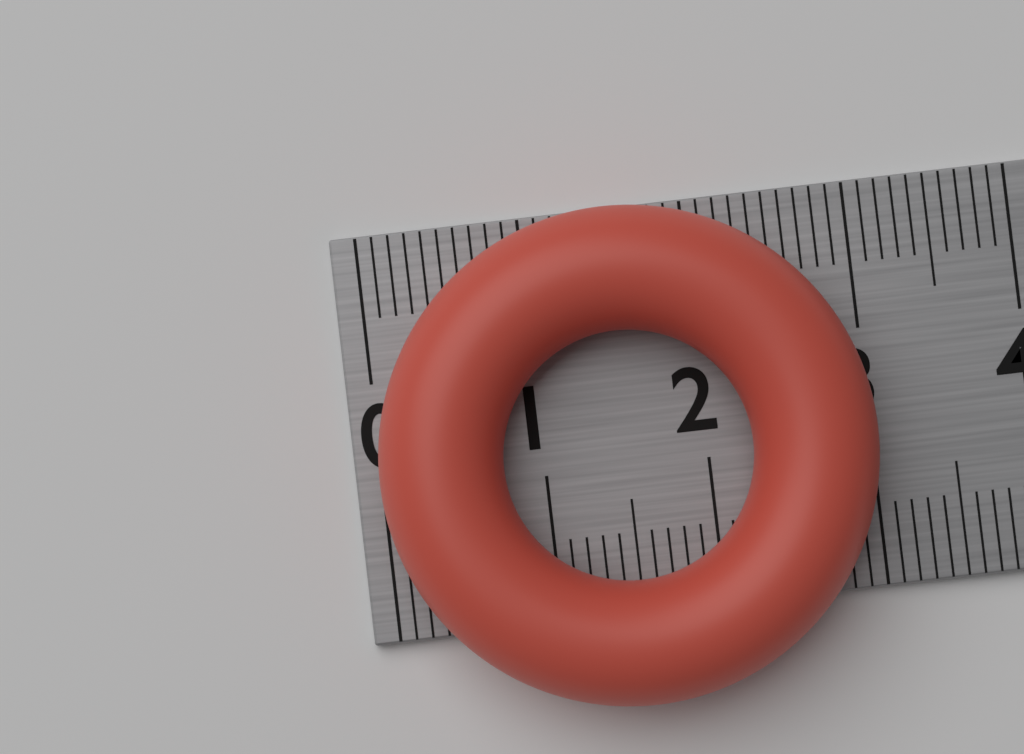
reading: 3.0 cm
